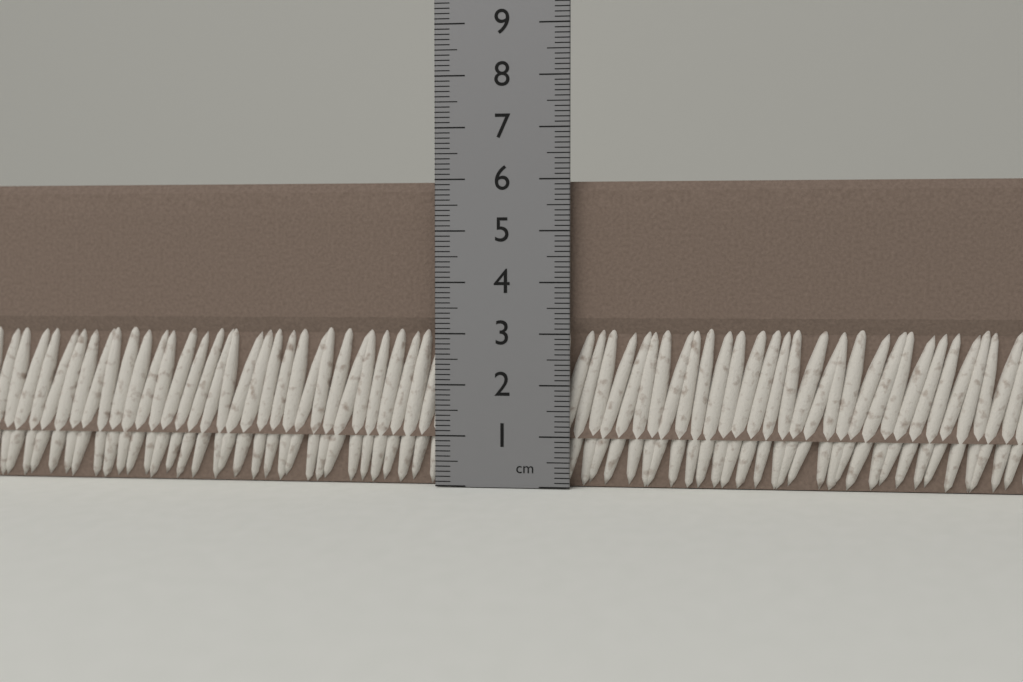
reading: 6.0 cm
